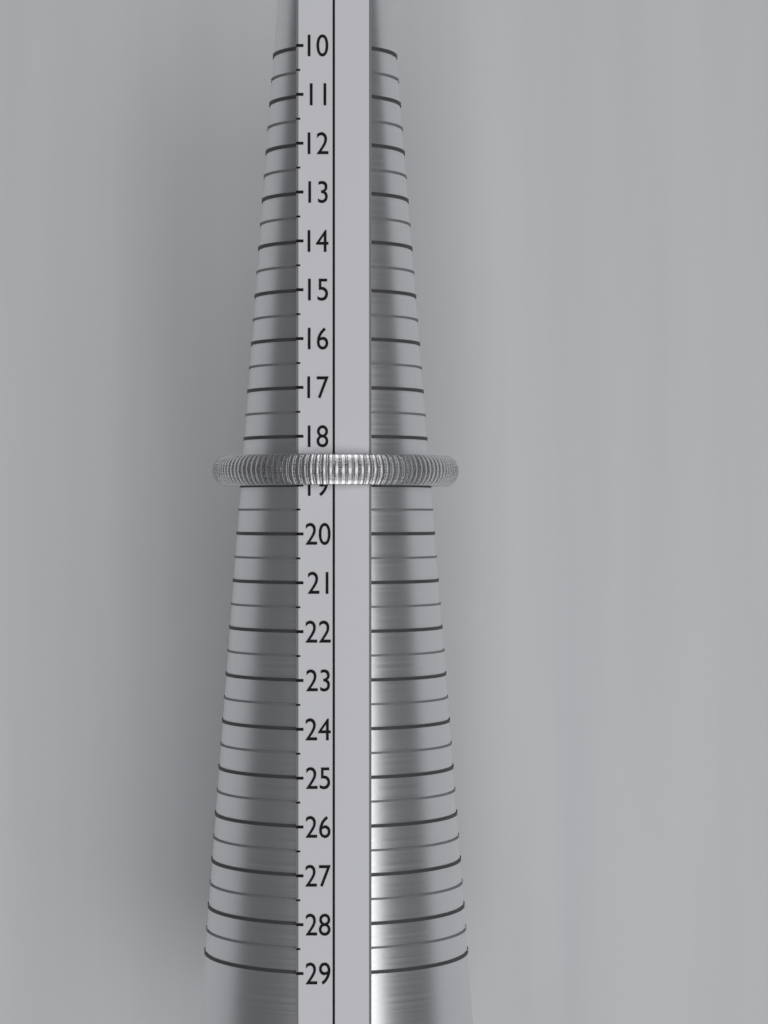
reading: 19.0 (no unit)
